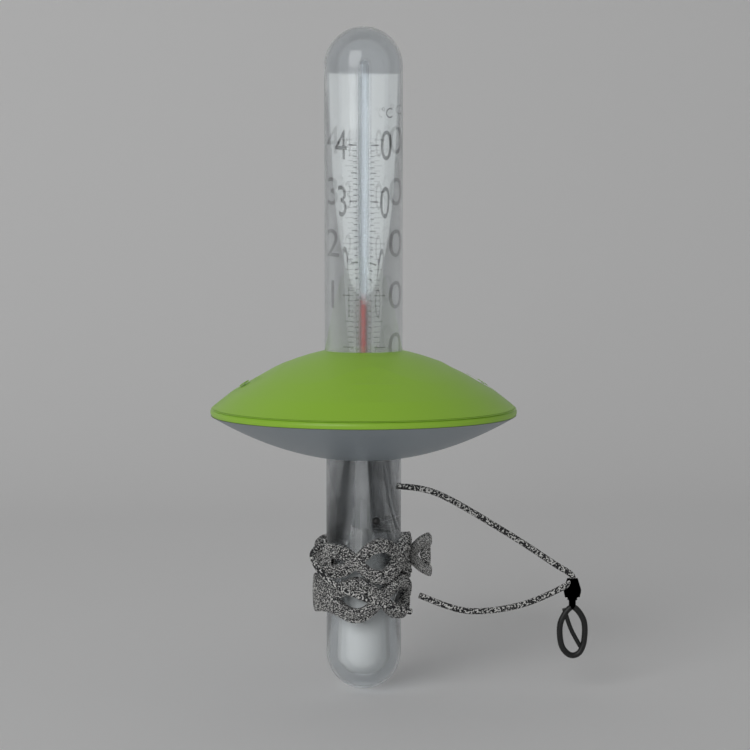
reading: 9 °C
